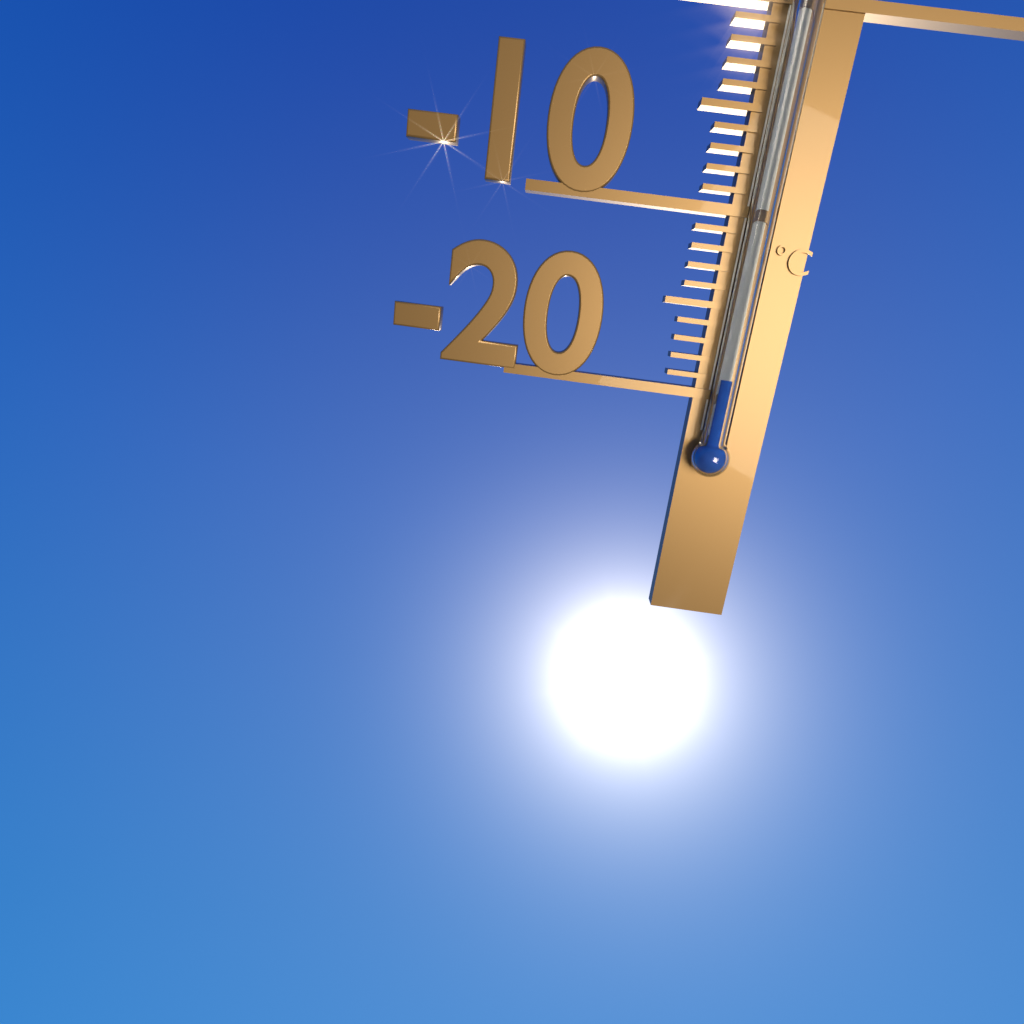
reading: -19 °C
